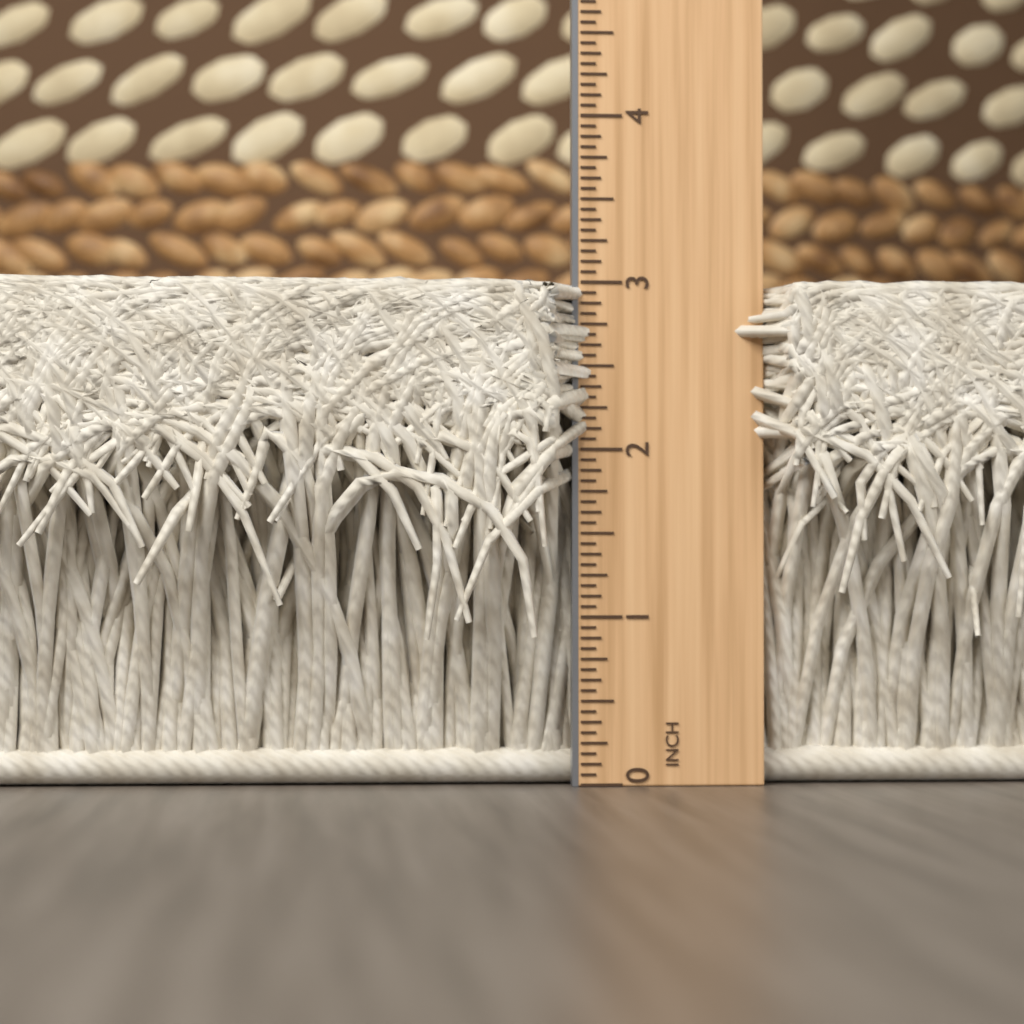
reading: 3.0000 in
